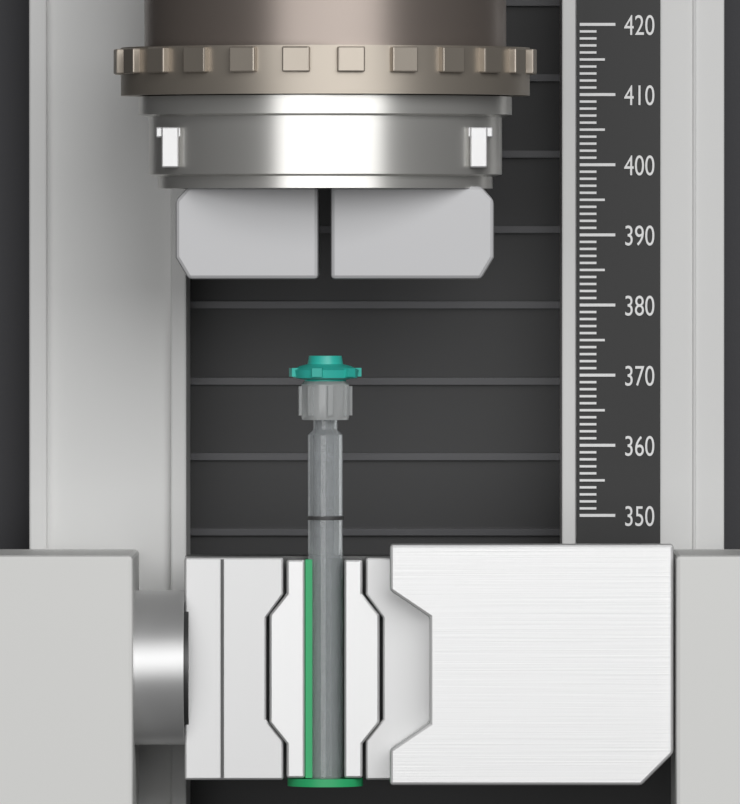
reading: 373 (no unit)
